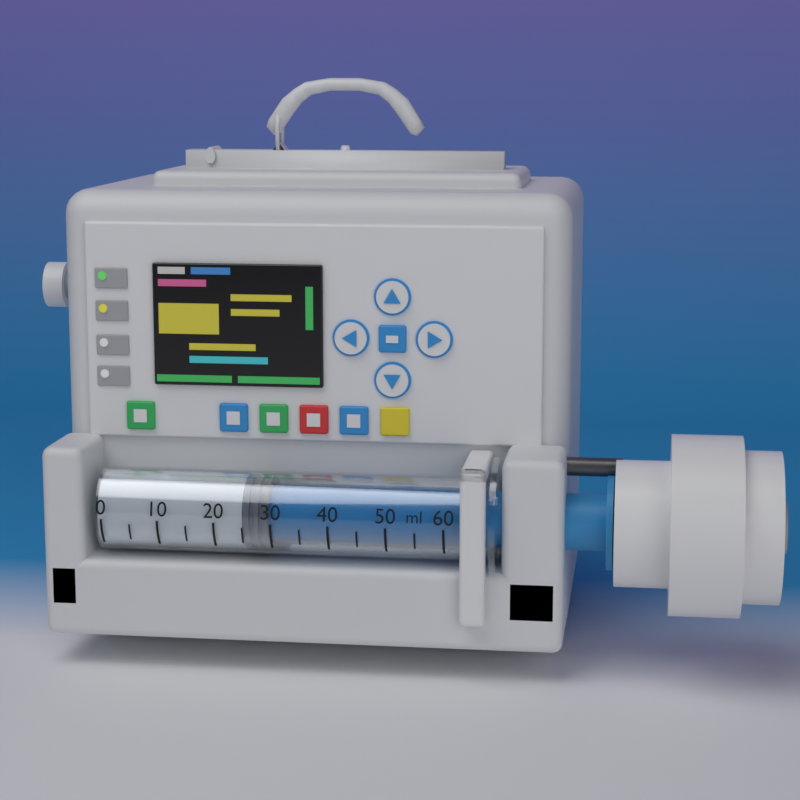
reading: 25 ml
